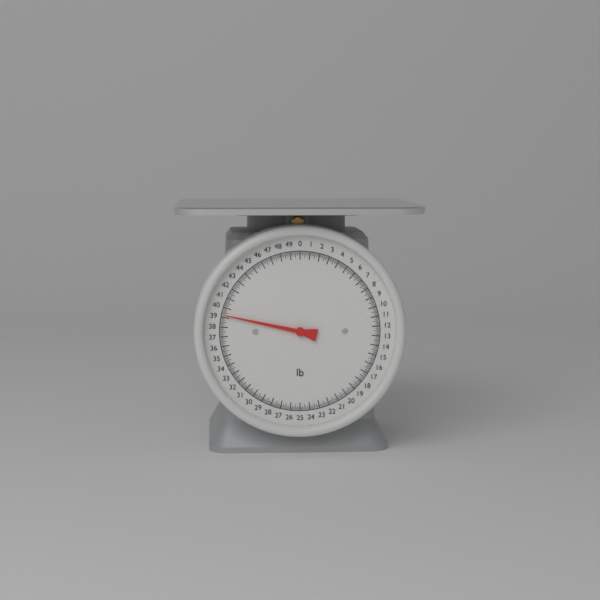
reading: 39.250 lb
